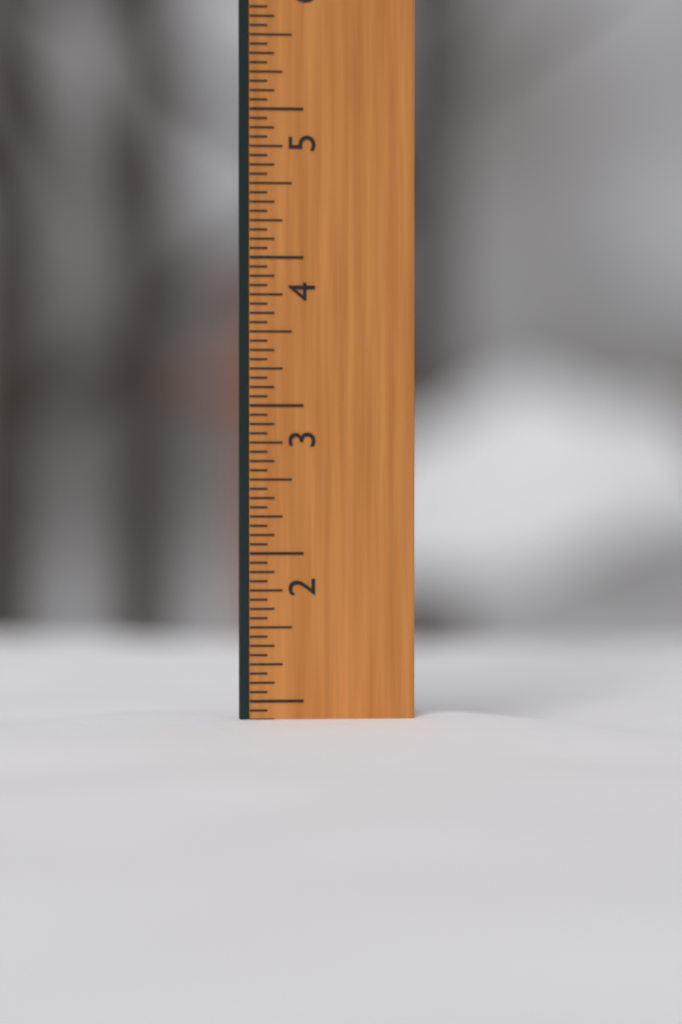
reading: 0.8750 in
